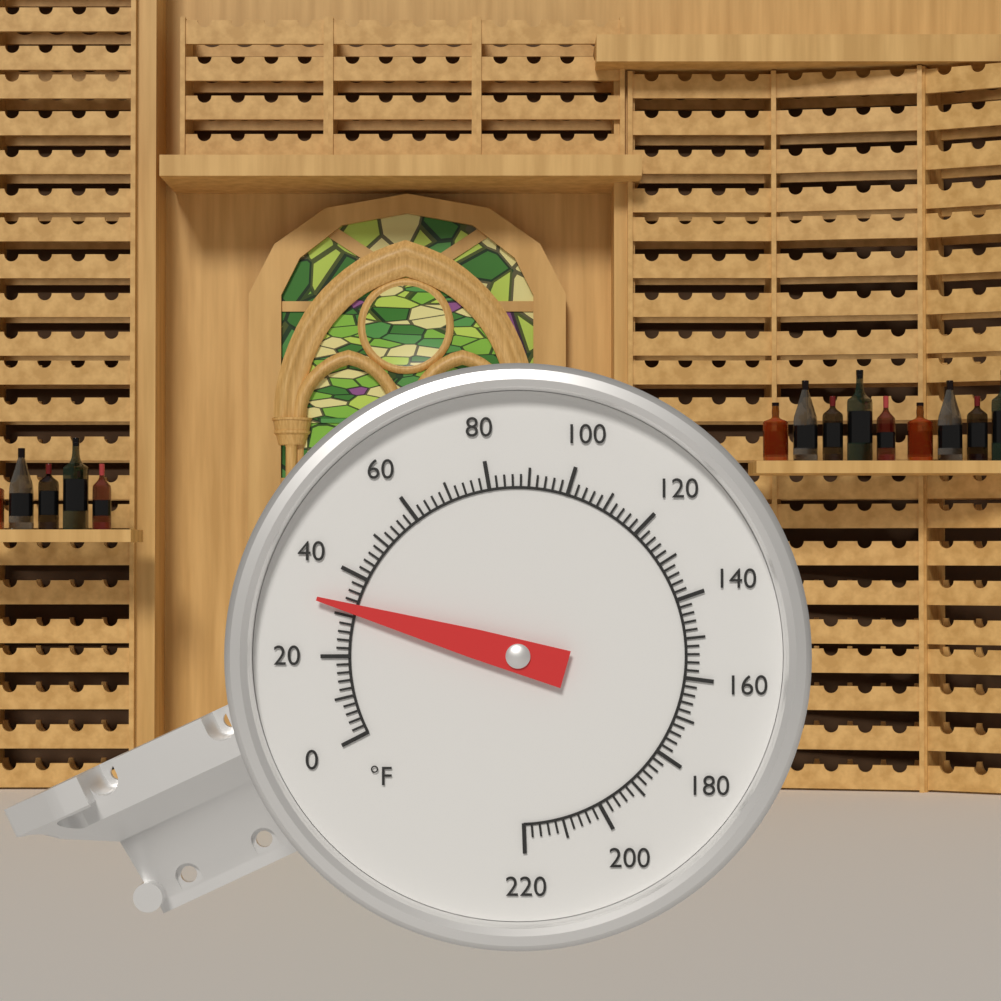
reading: 32 °F
